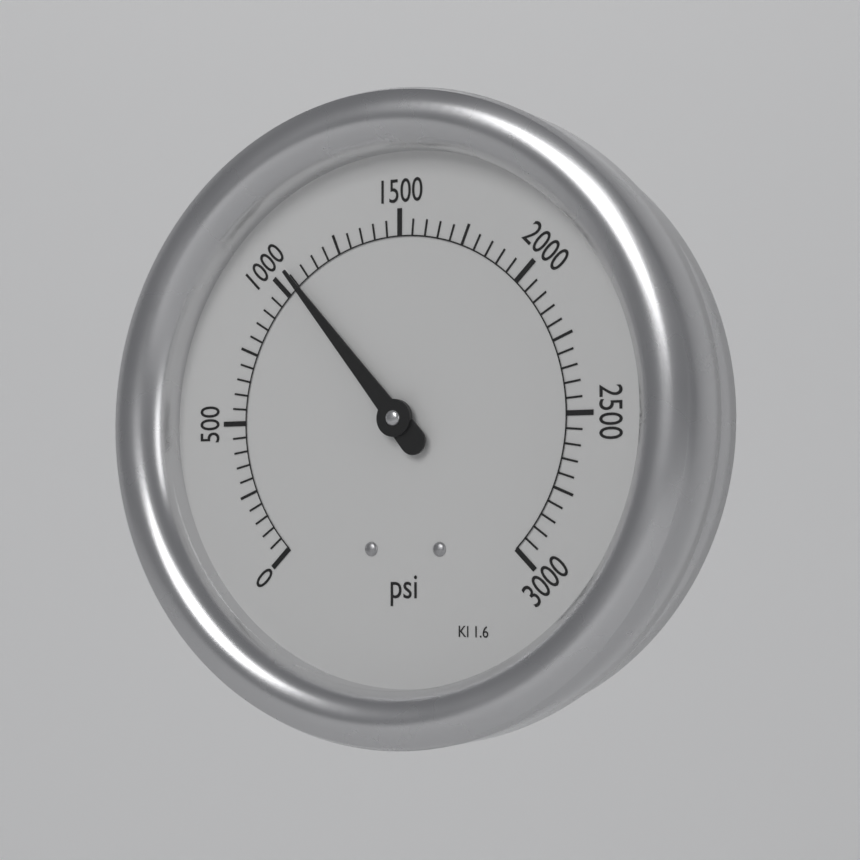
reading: 1050 psi
